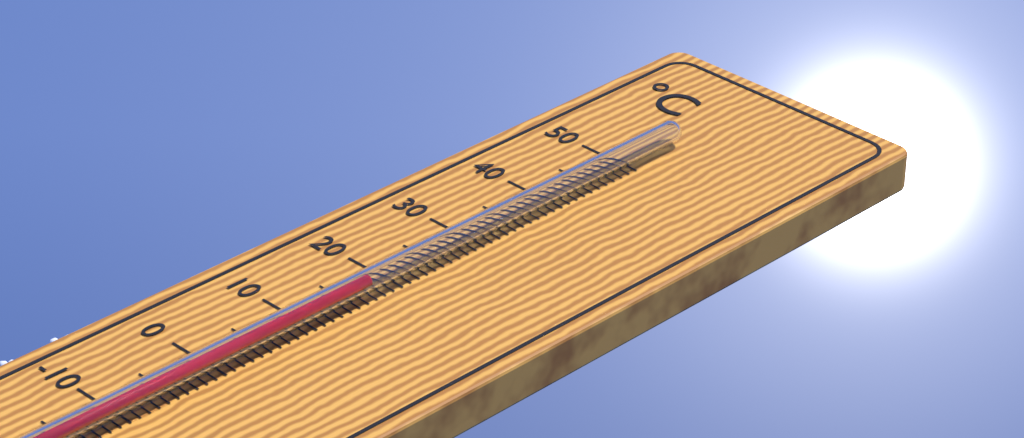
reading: 17 °C
